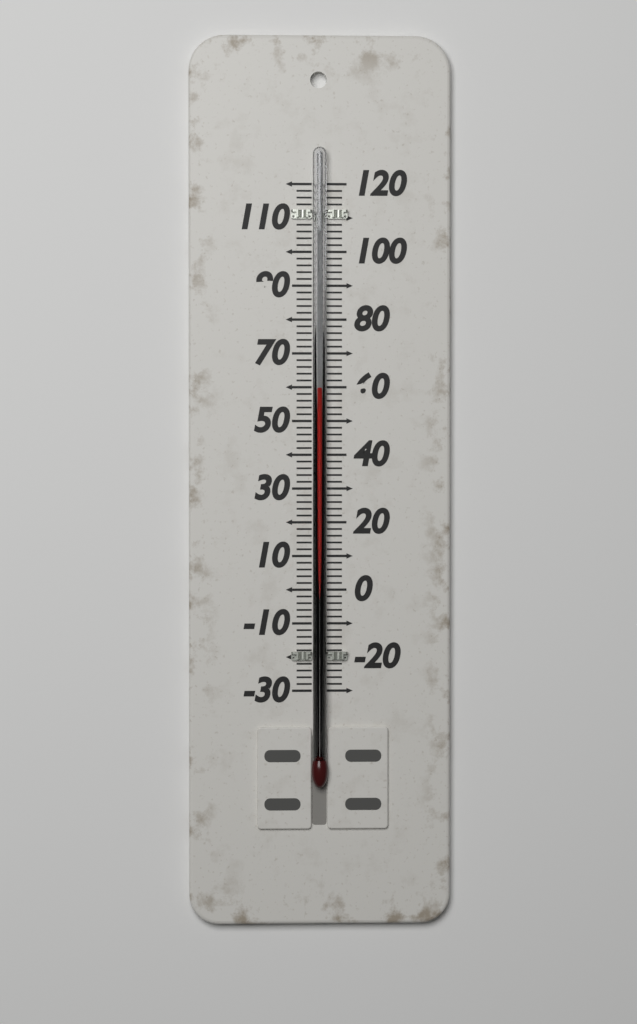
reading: 60 (no unit)
